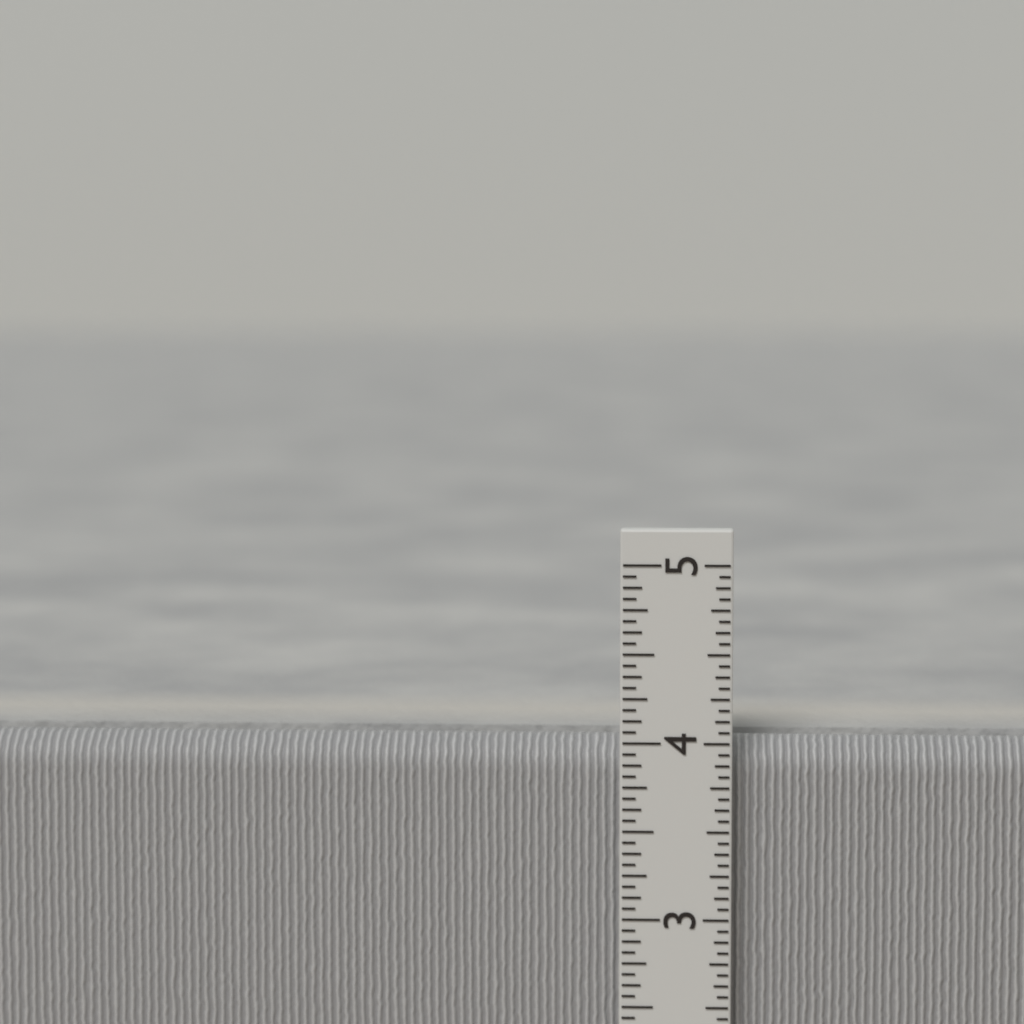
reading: 4.0000 in
